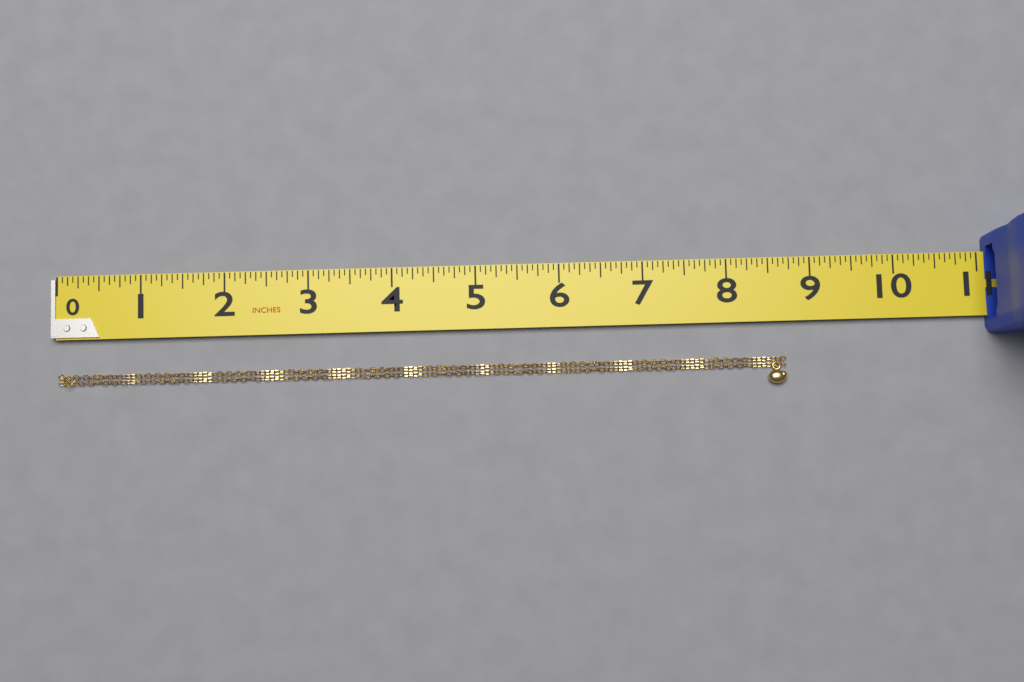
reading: 8.6875 in
